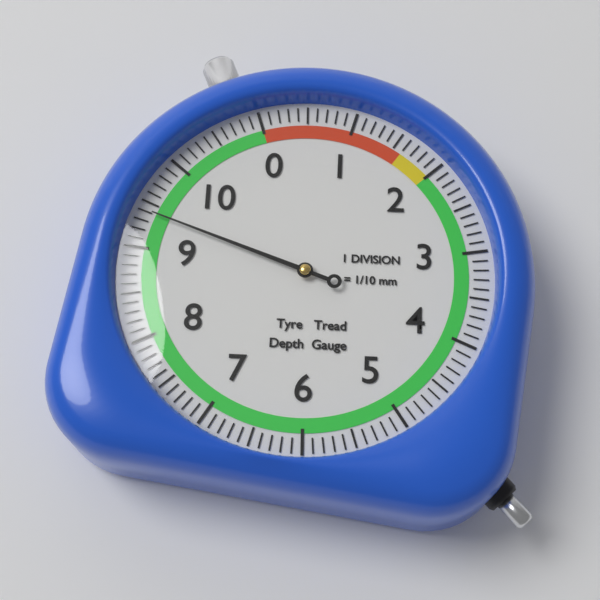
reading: 9.4 mm
